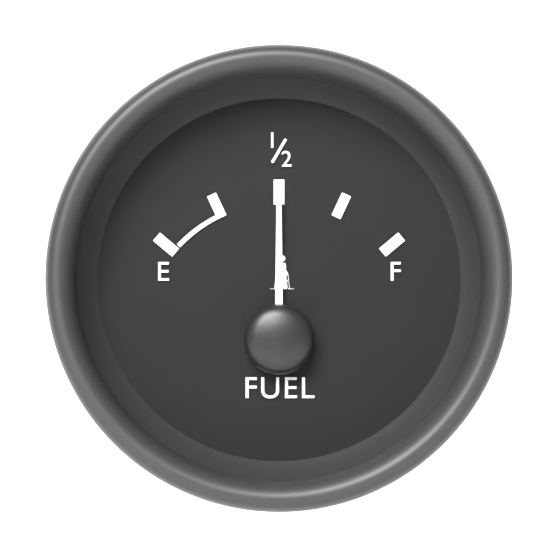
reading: 0.50 (no unit)
